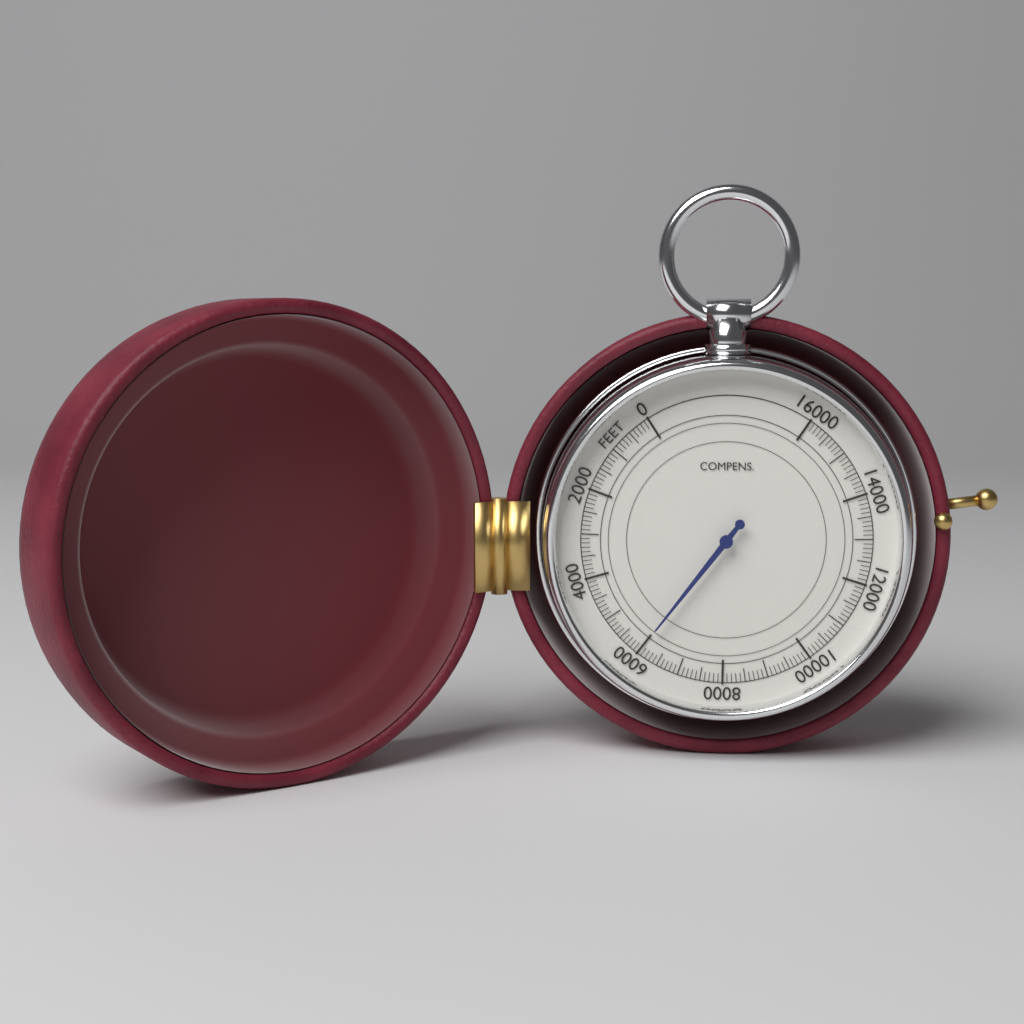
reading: 6000 feet
